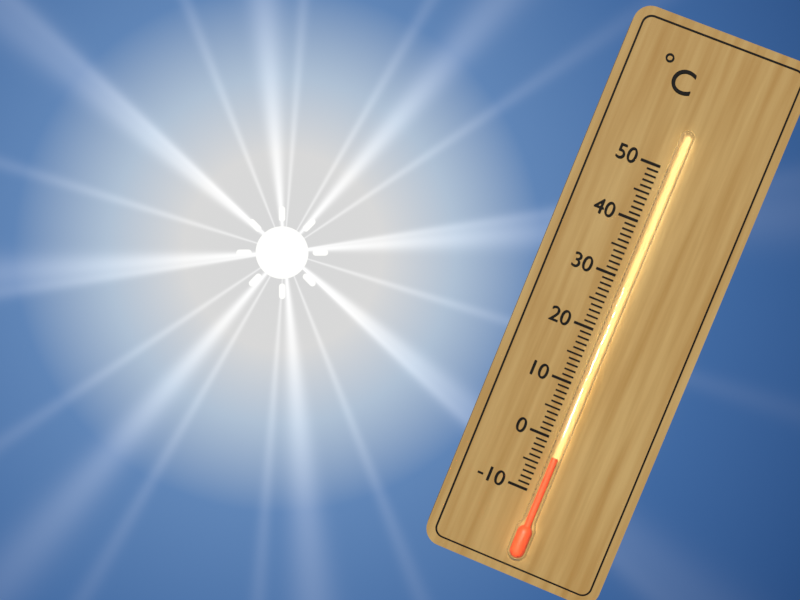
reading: -3 °C
